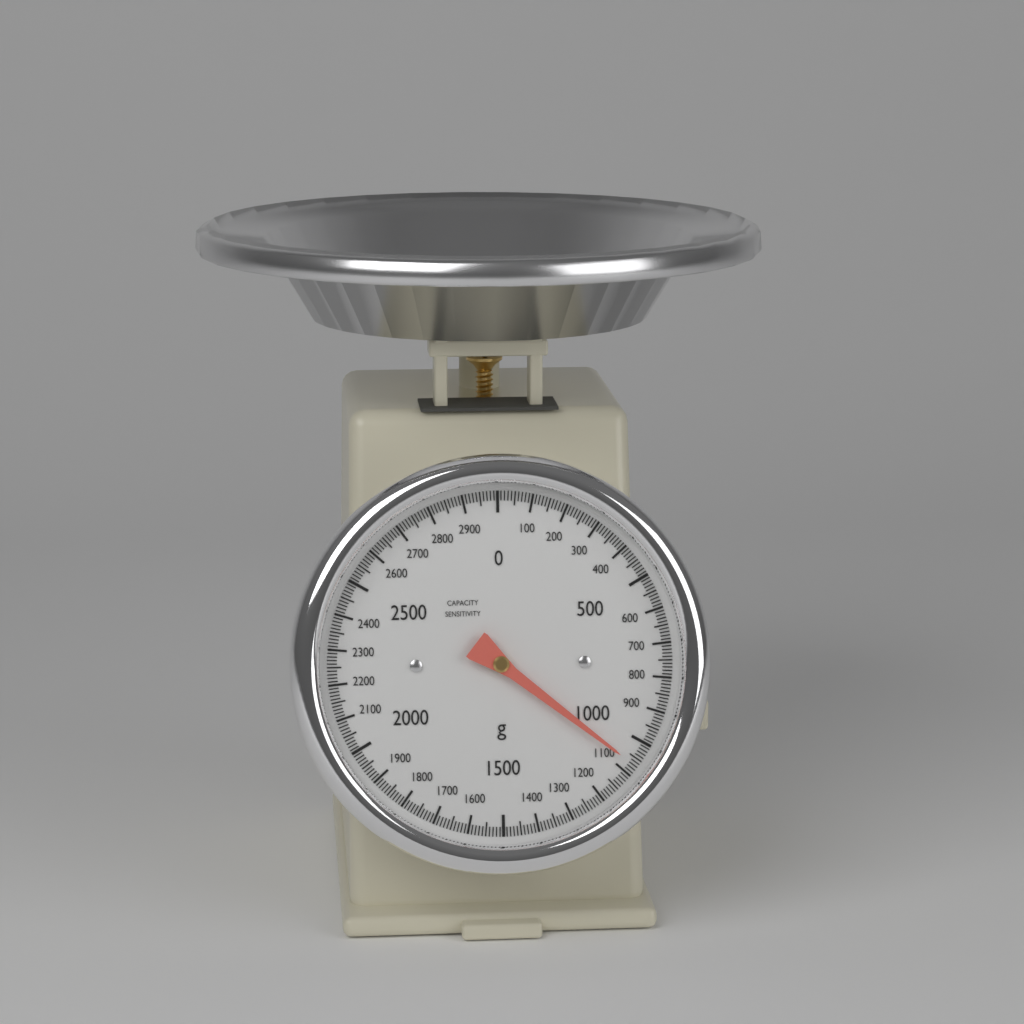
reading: 1070 g
